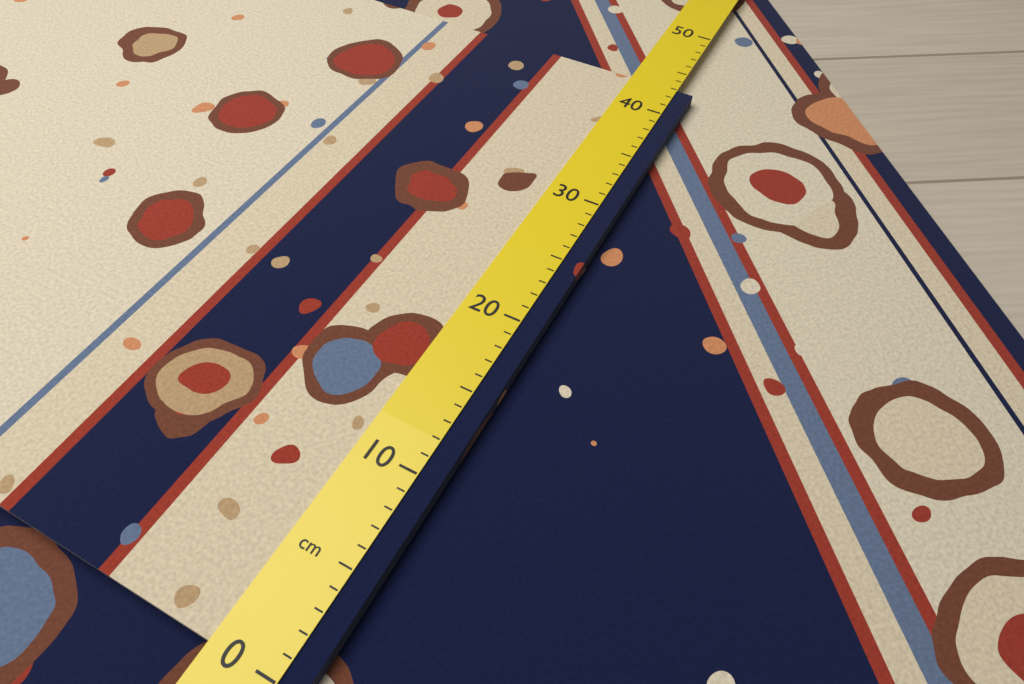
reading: 43 cm
